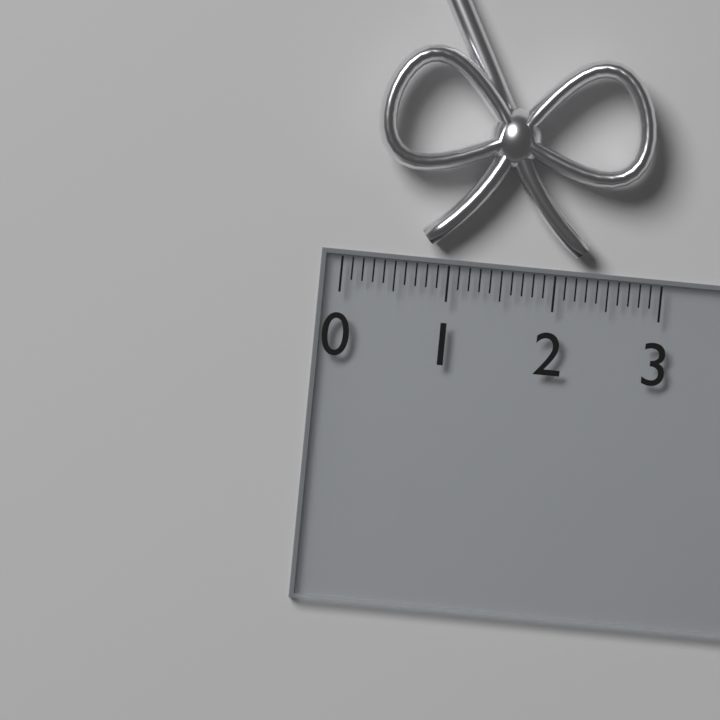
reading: 2.8 (no unit)
